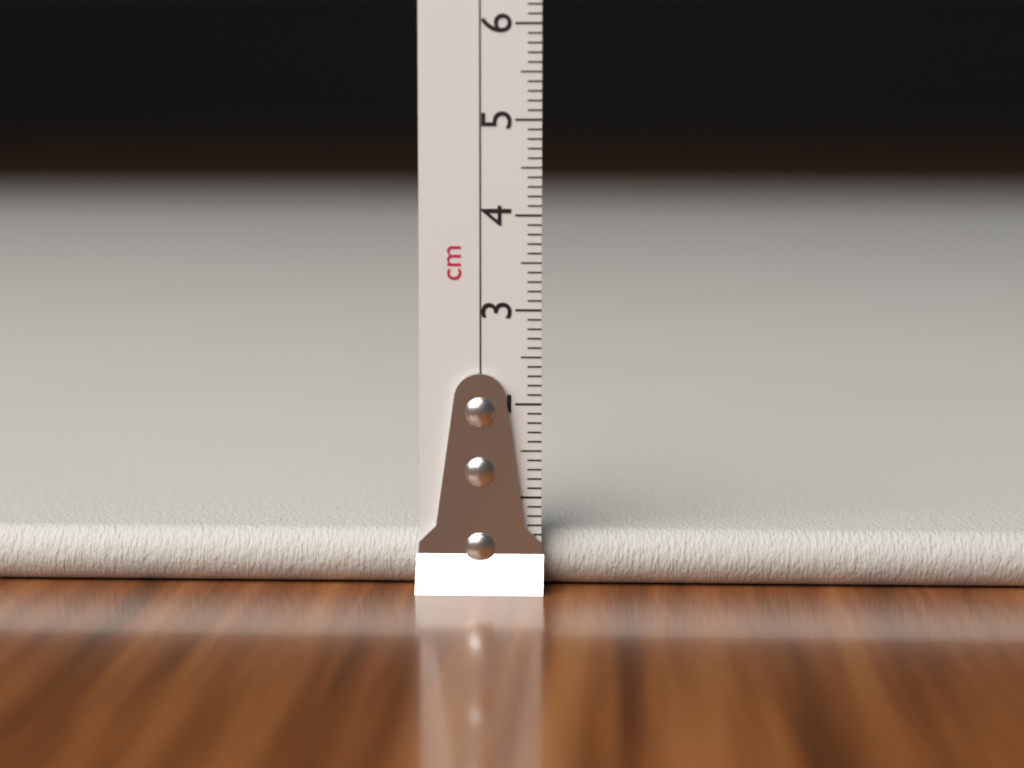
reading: 0.6 cm
